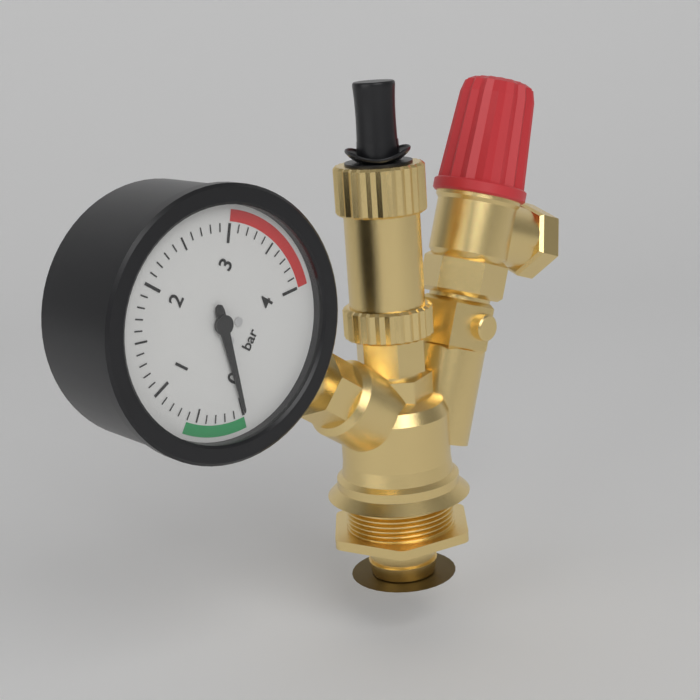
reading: 0.0 bar
